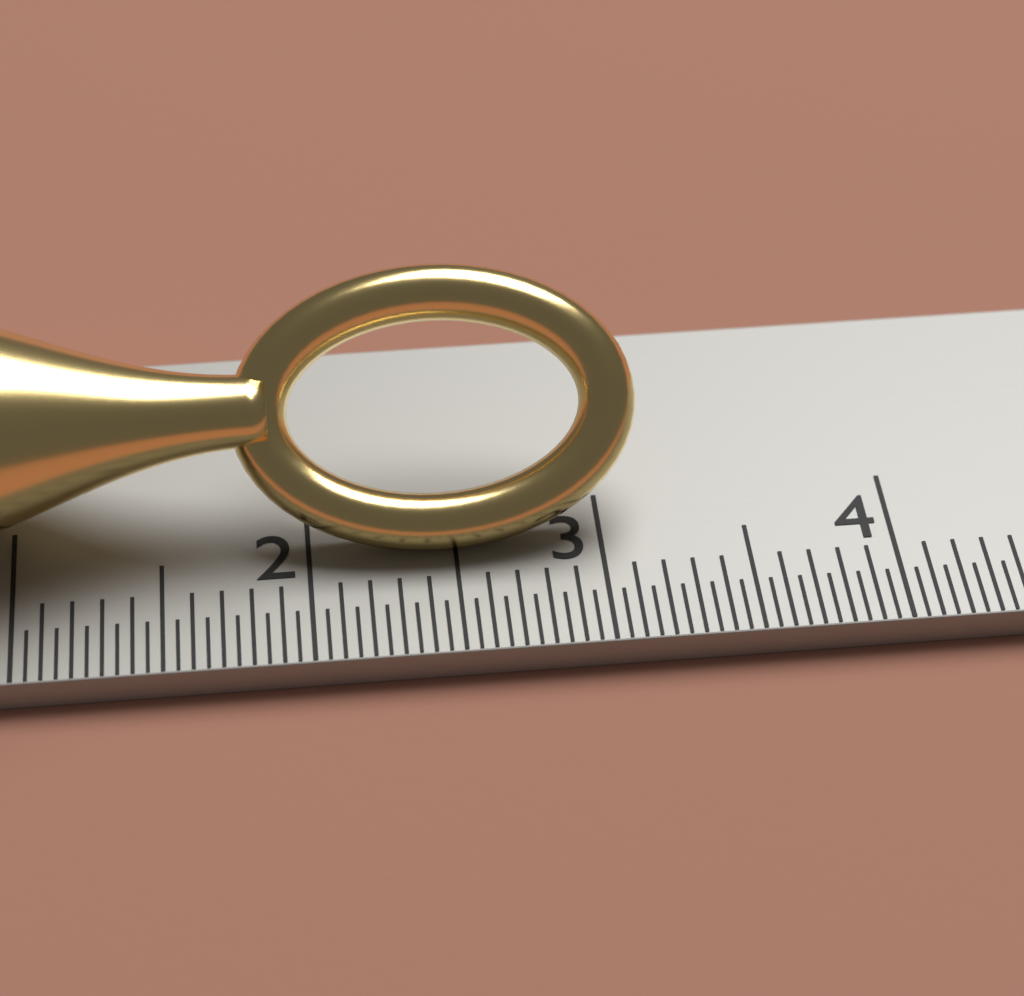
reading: 3.15 cm
